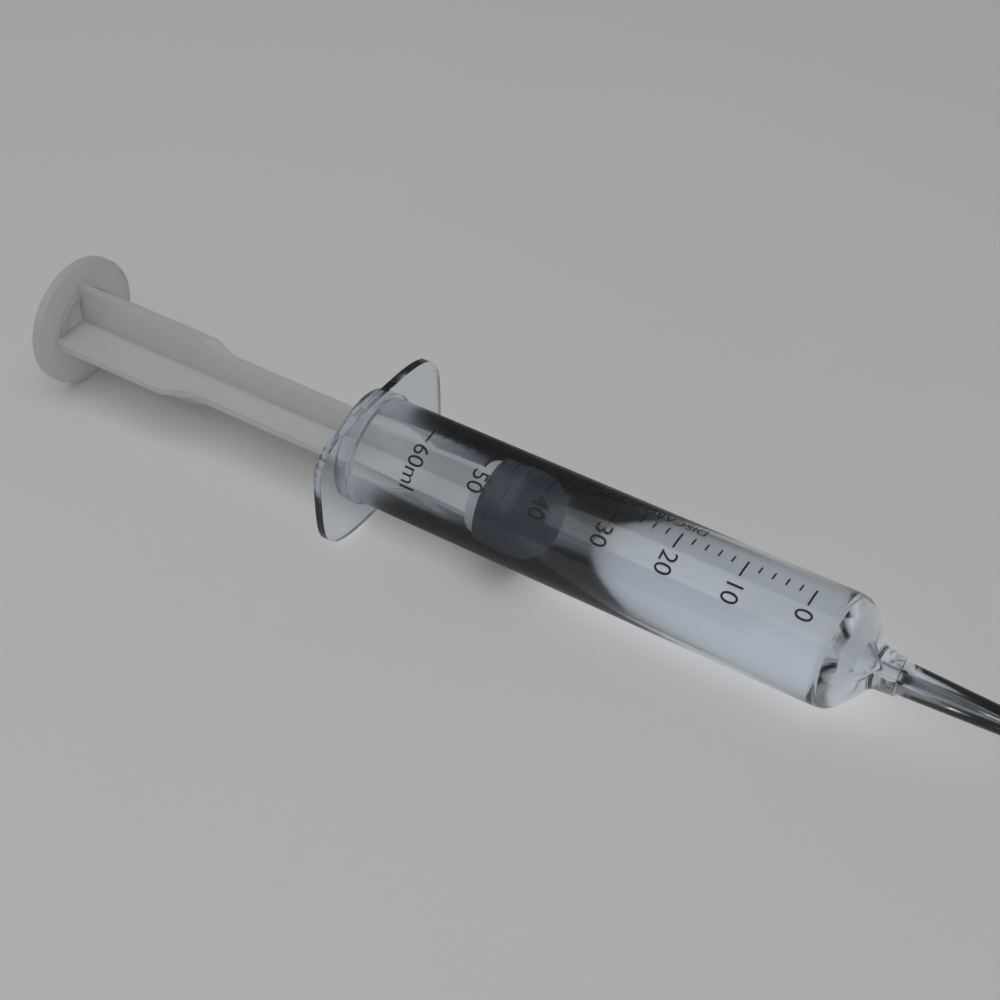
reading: 44 ml
